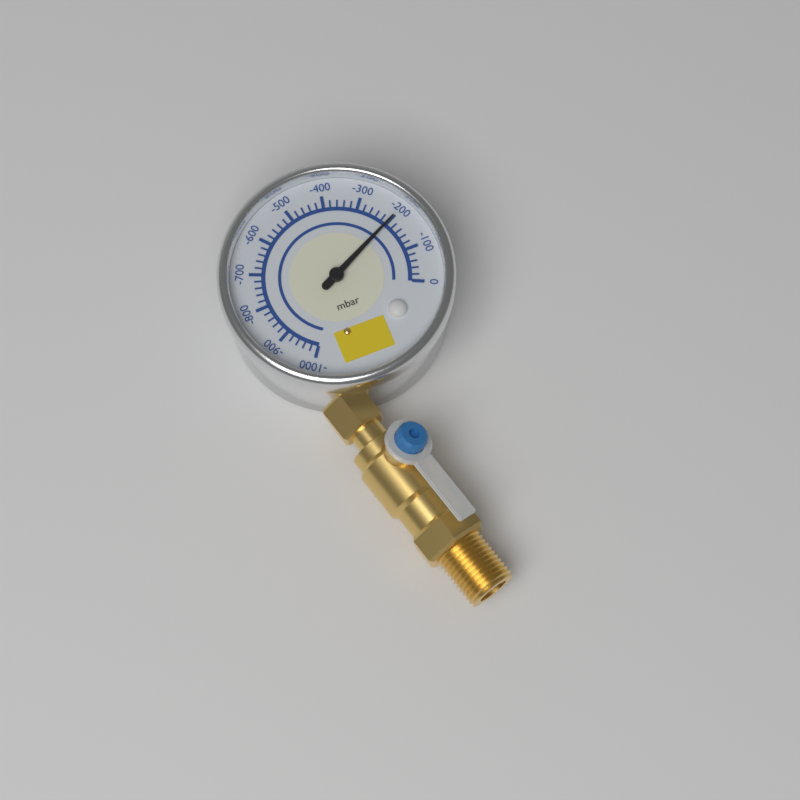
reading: -200 mbar
